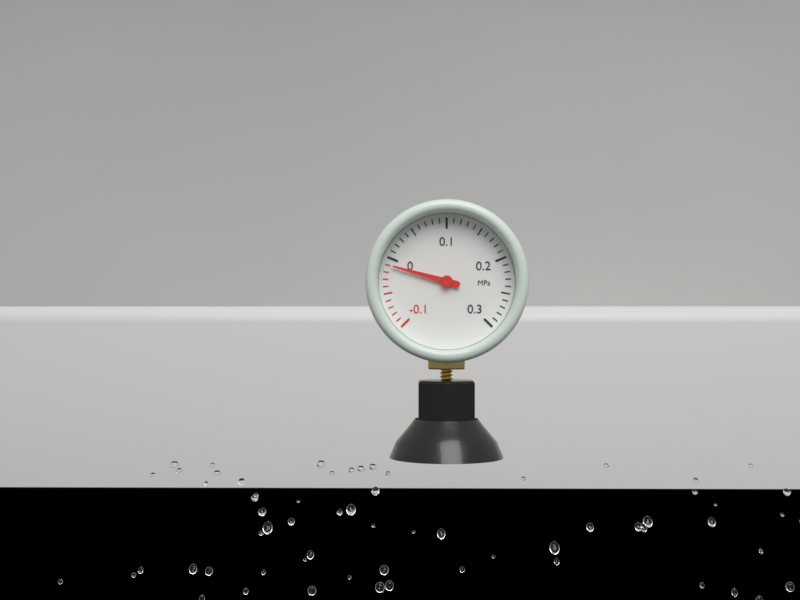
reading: -0.01 MPa
